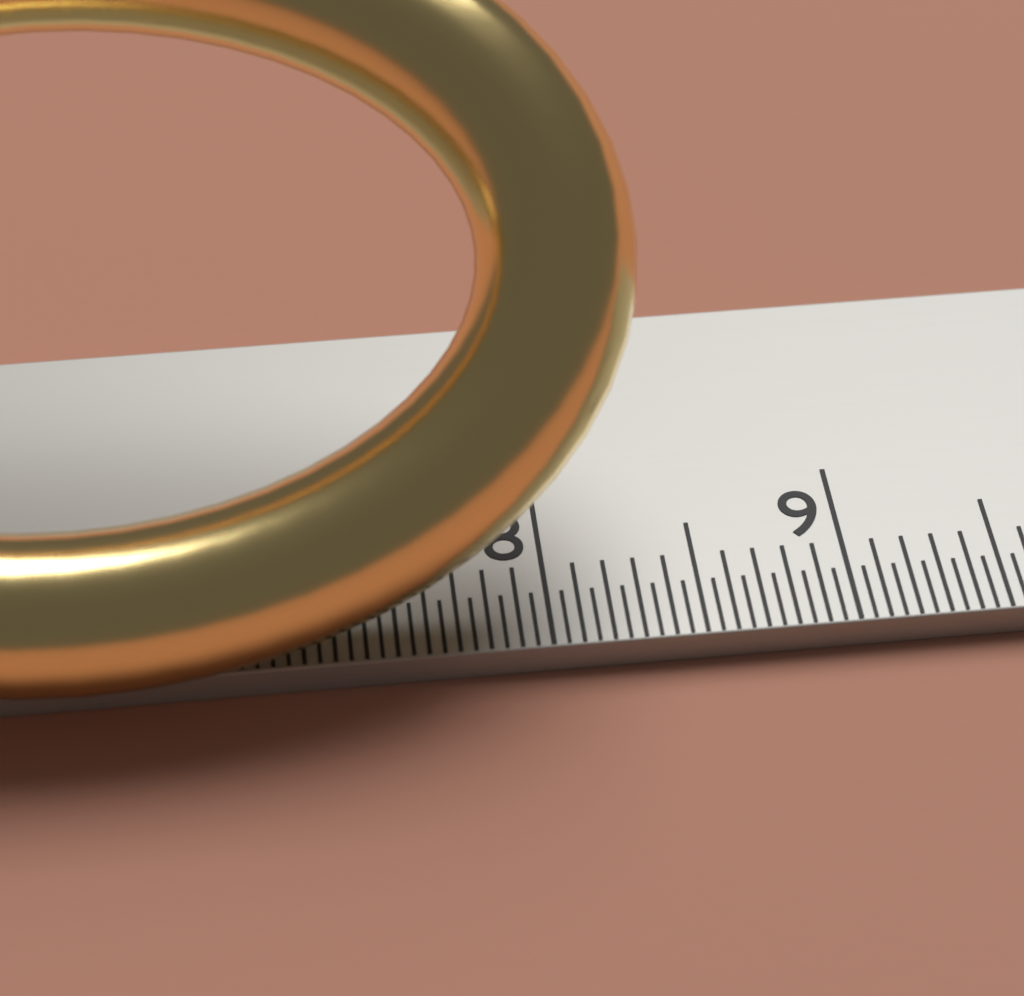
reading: 8.35 cm
